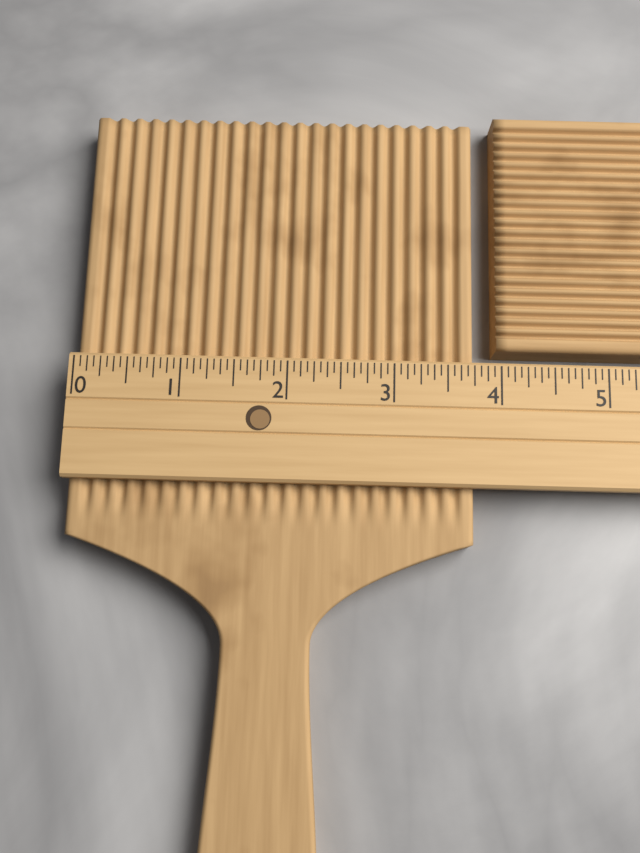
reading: 3.7500 (no unit)
